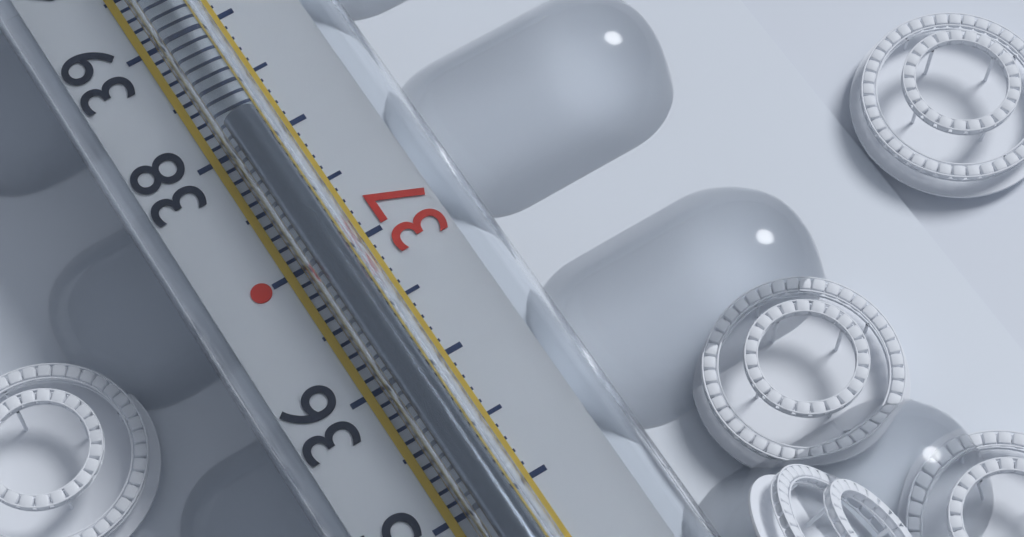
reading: 38.1 °C
